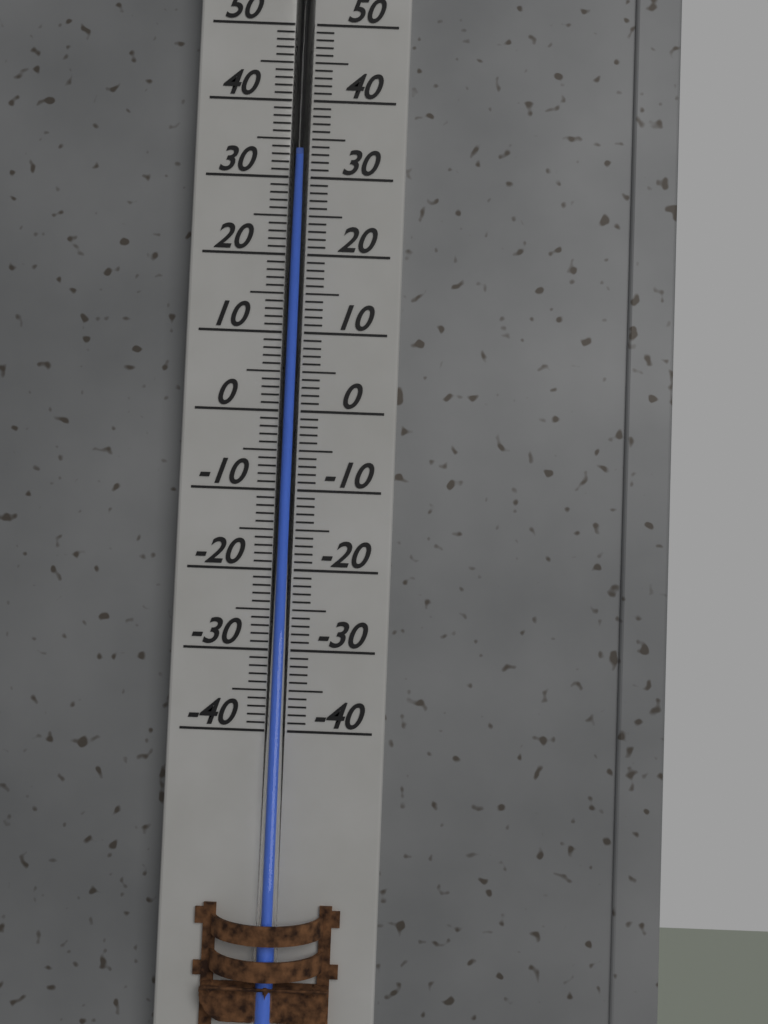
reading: 32 (no unit)
